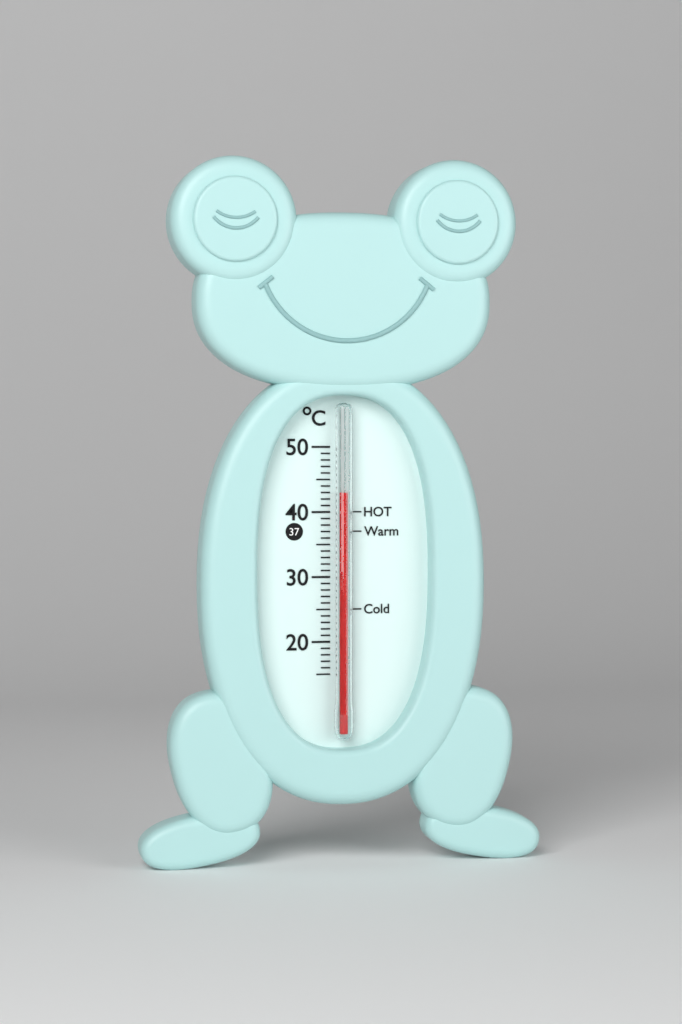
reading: 43 °C
